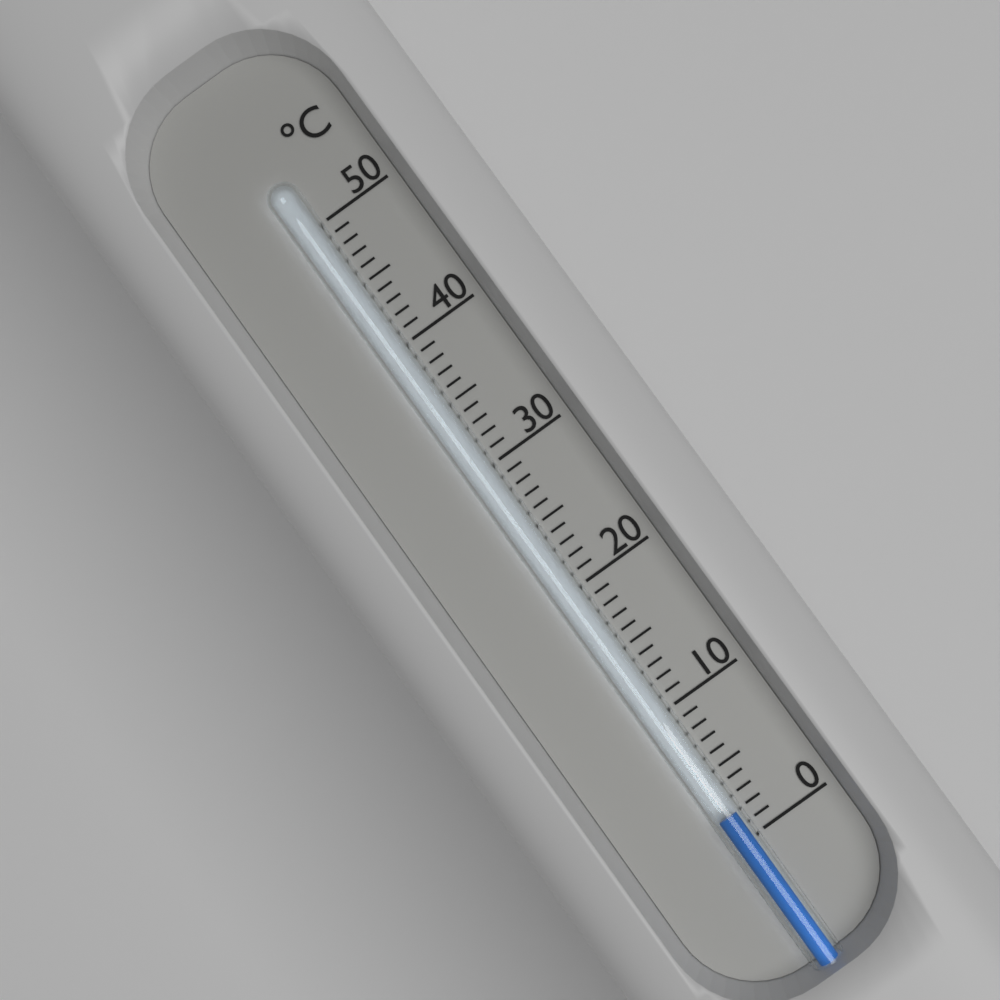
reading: 2 °C
